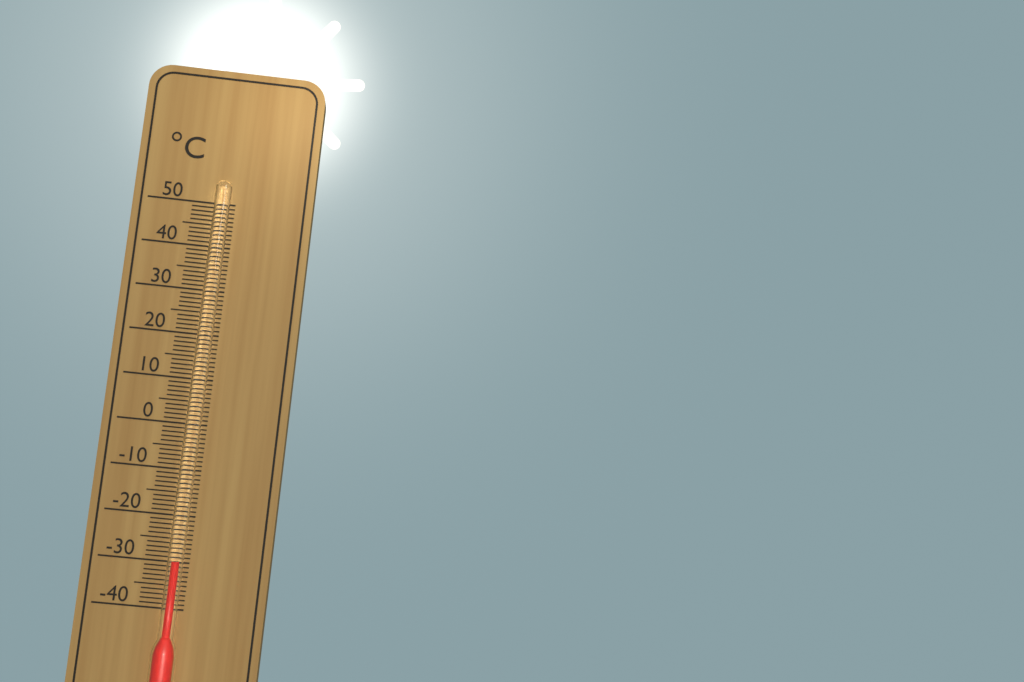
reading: -30 °C
